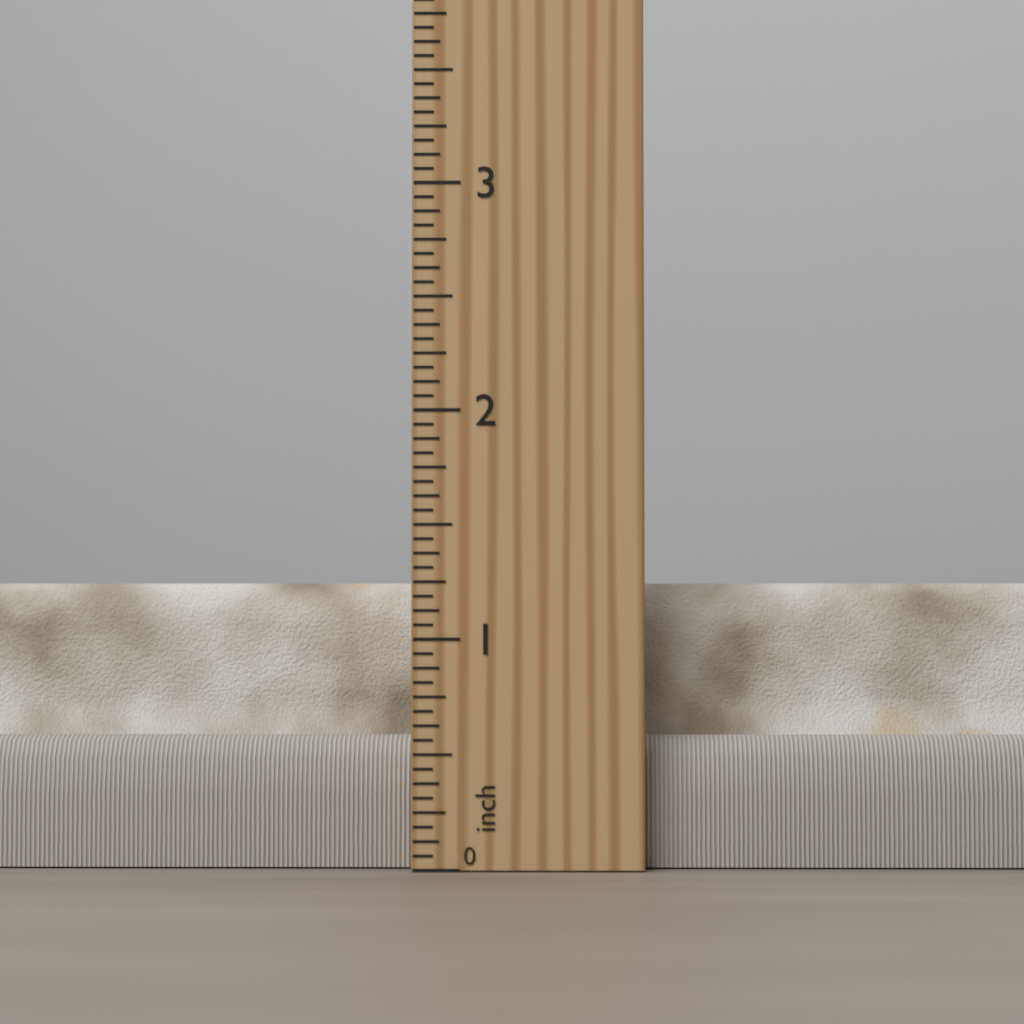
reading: 1.2500 inch
